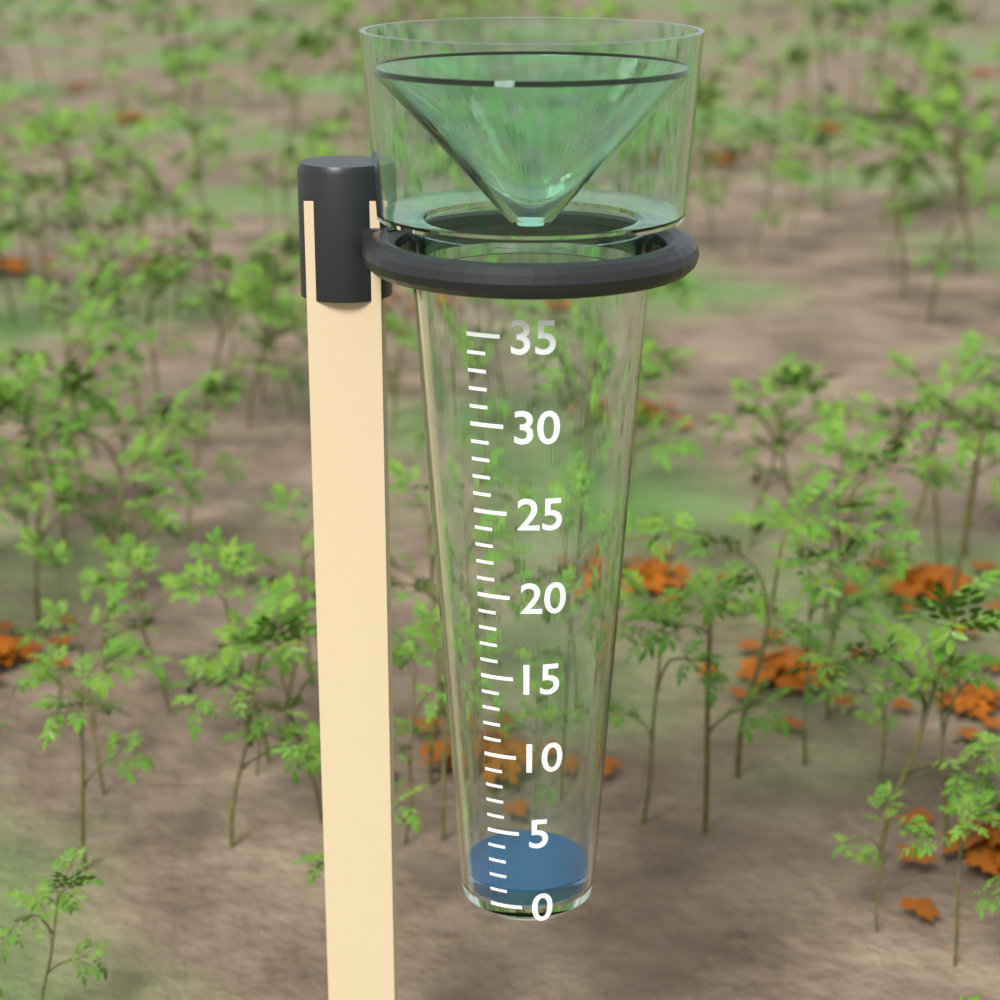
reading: 1 (no unit)
